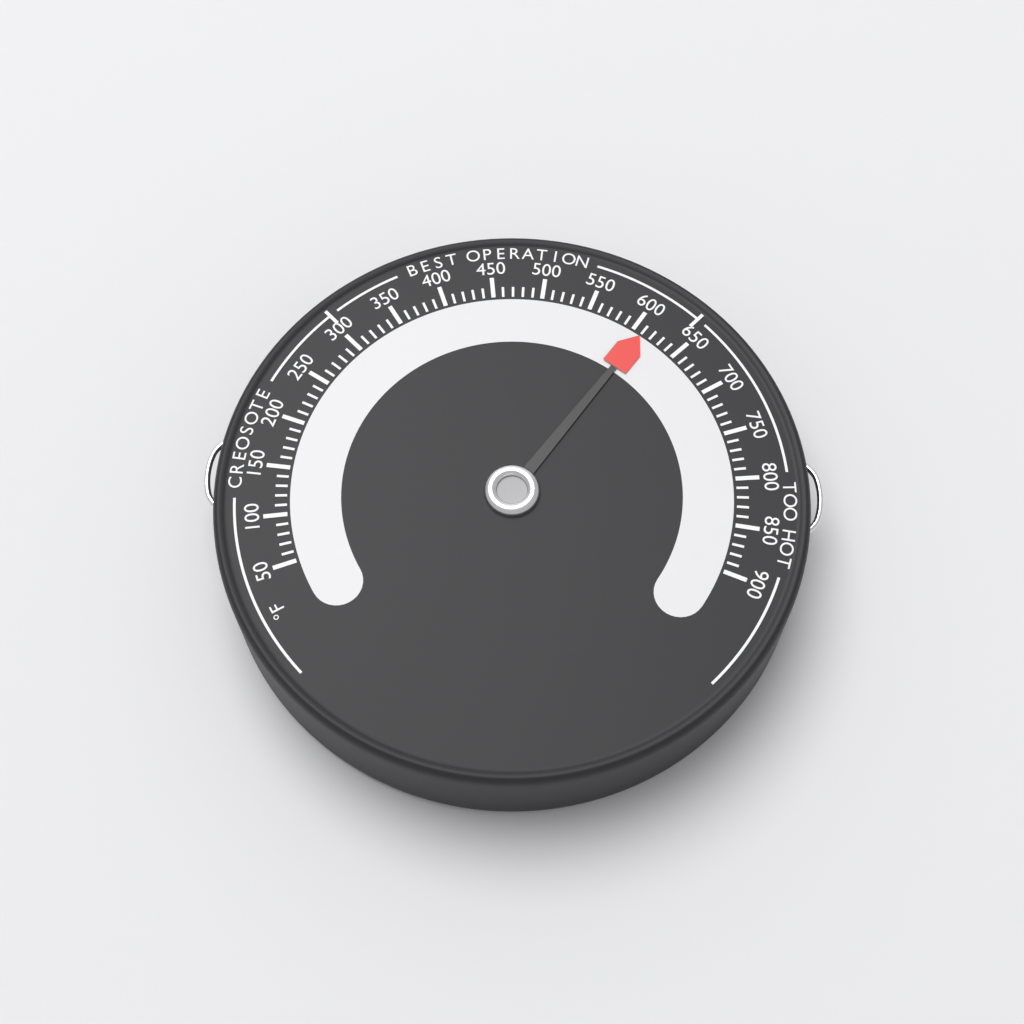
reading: 610 °F
